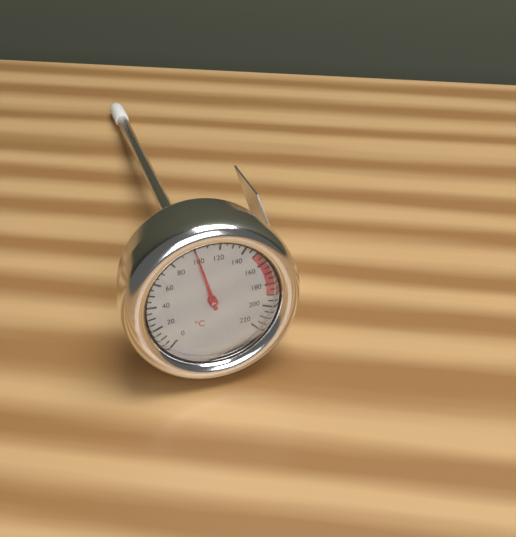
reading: 100 °C
